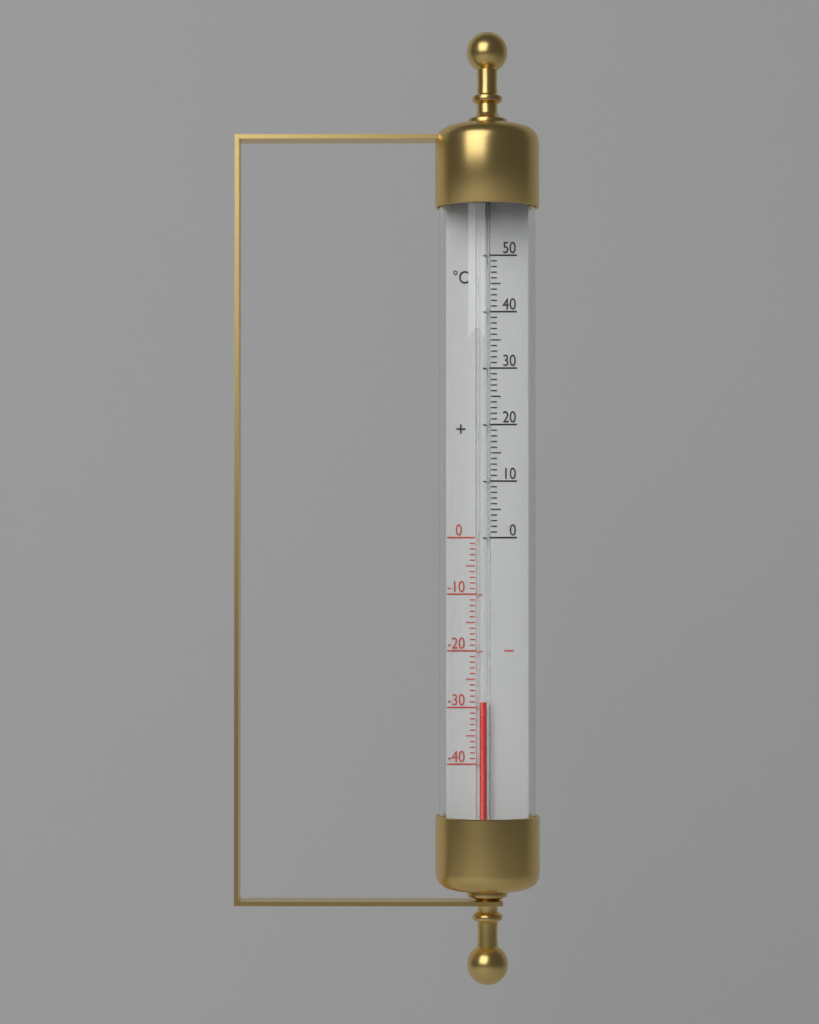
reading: -29 °C
